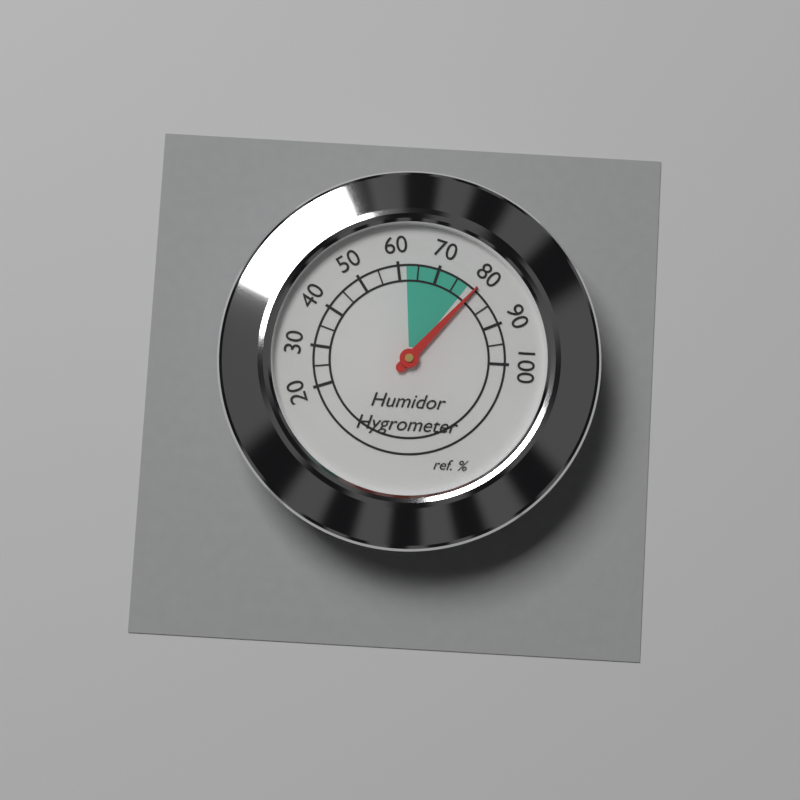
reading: 80 %
